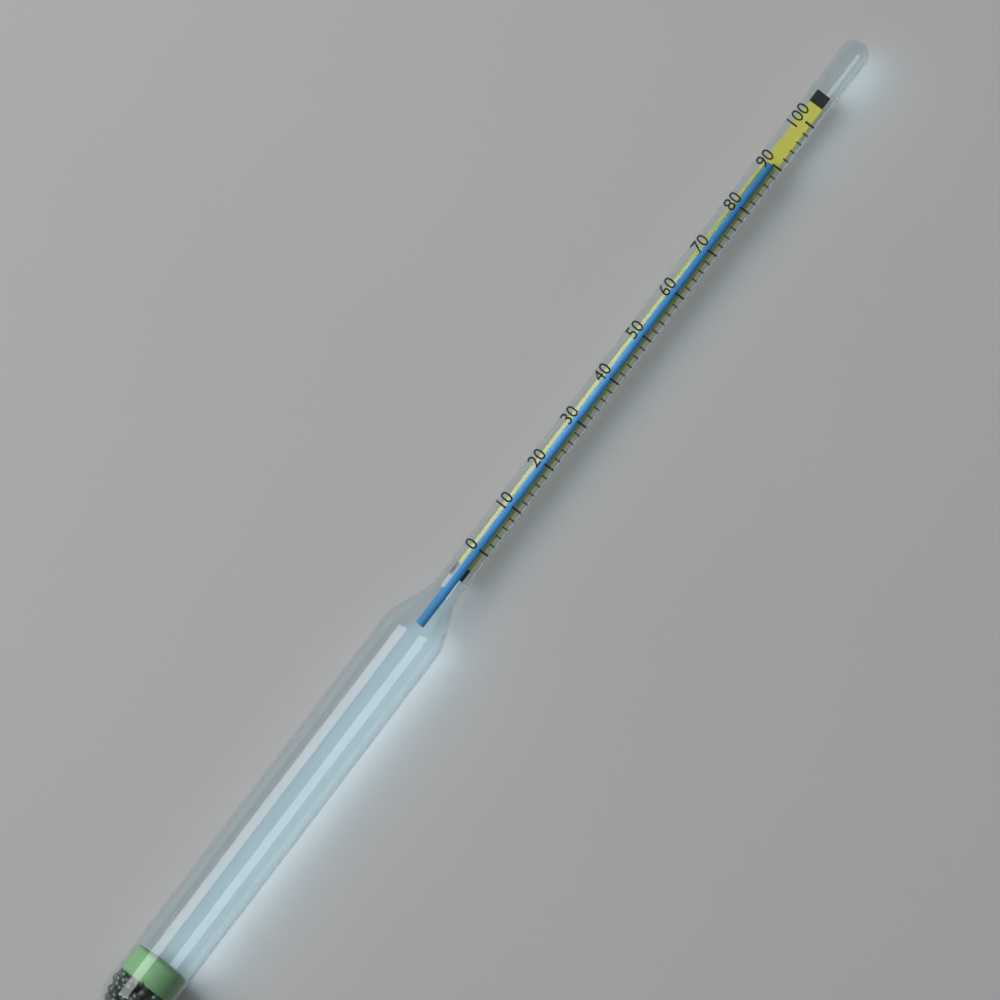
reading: 90 (no unit)
